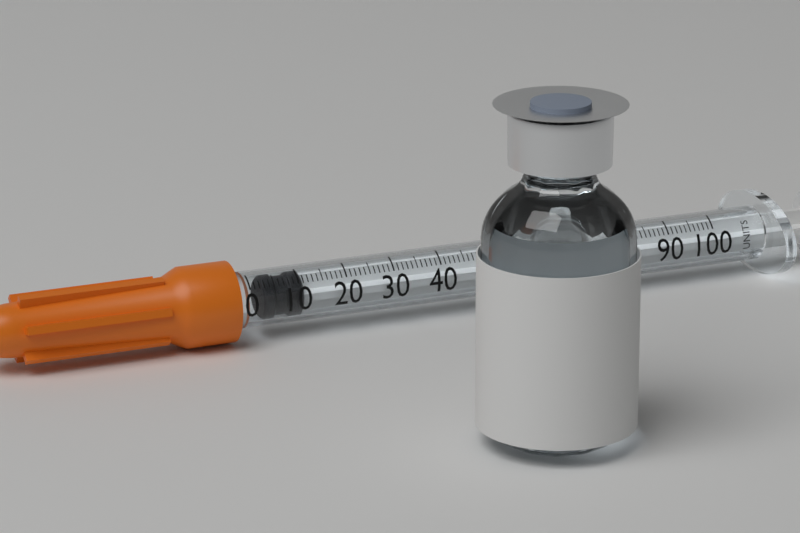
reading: 3 units
